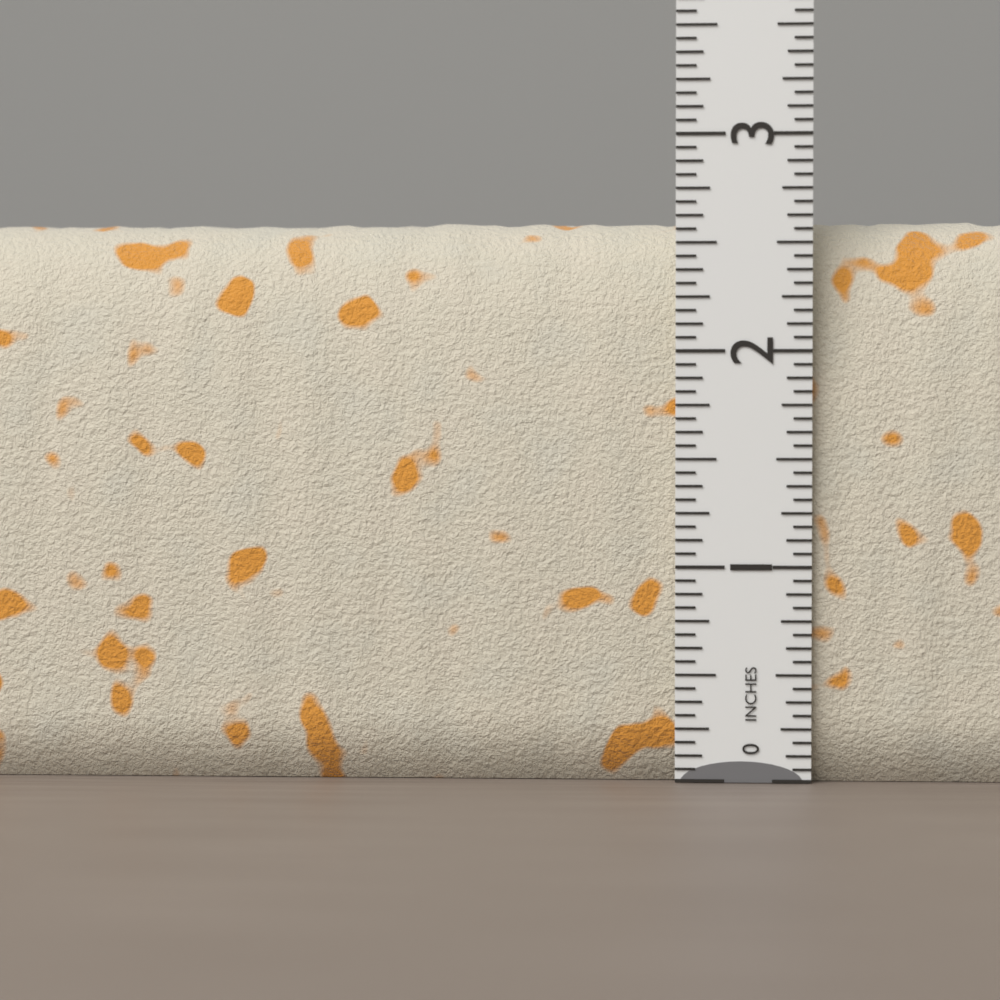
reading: 2.6250 in
